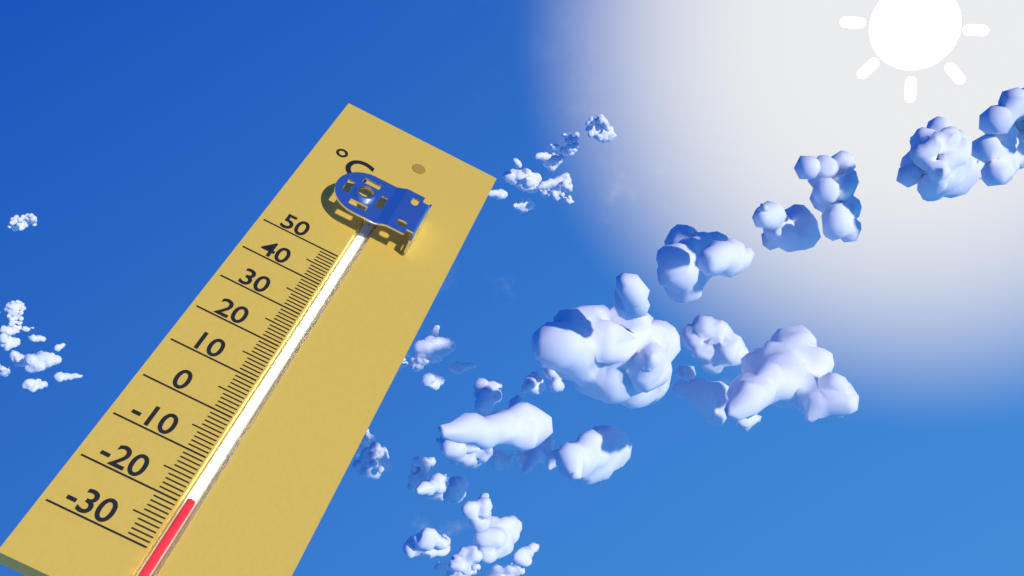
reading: -19 °C
